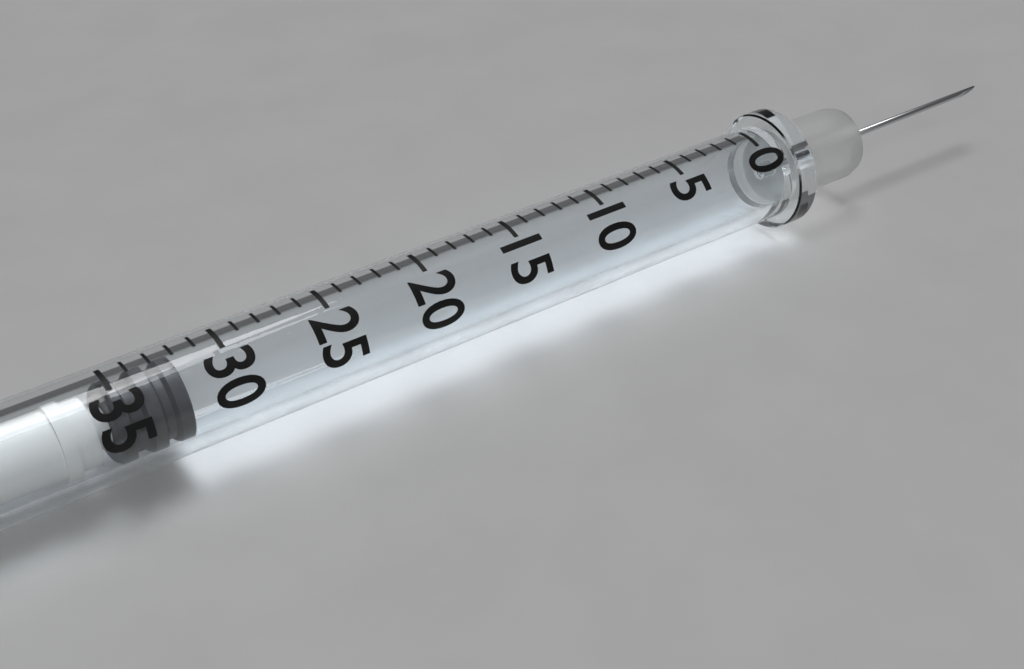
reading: 32 (no unit)
